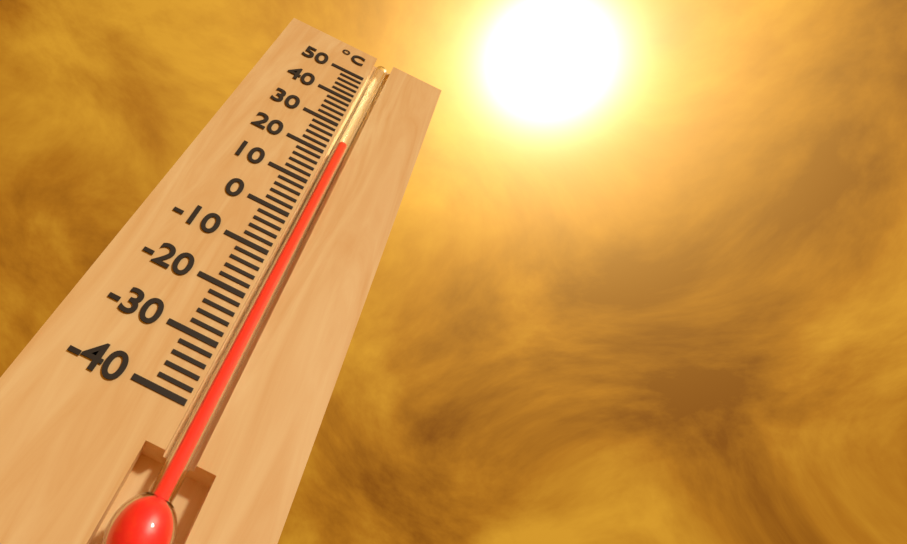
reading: 24 °C
